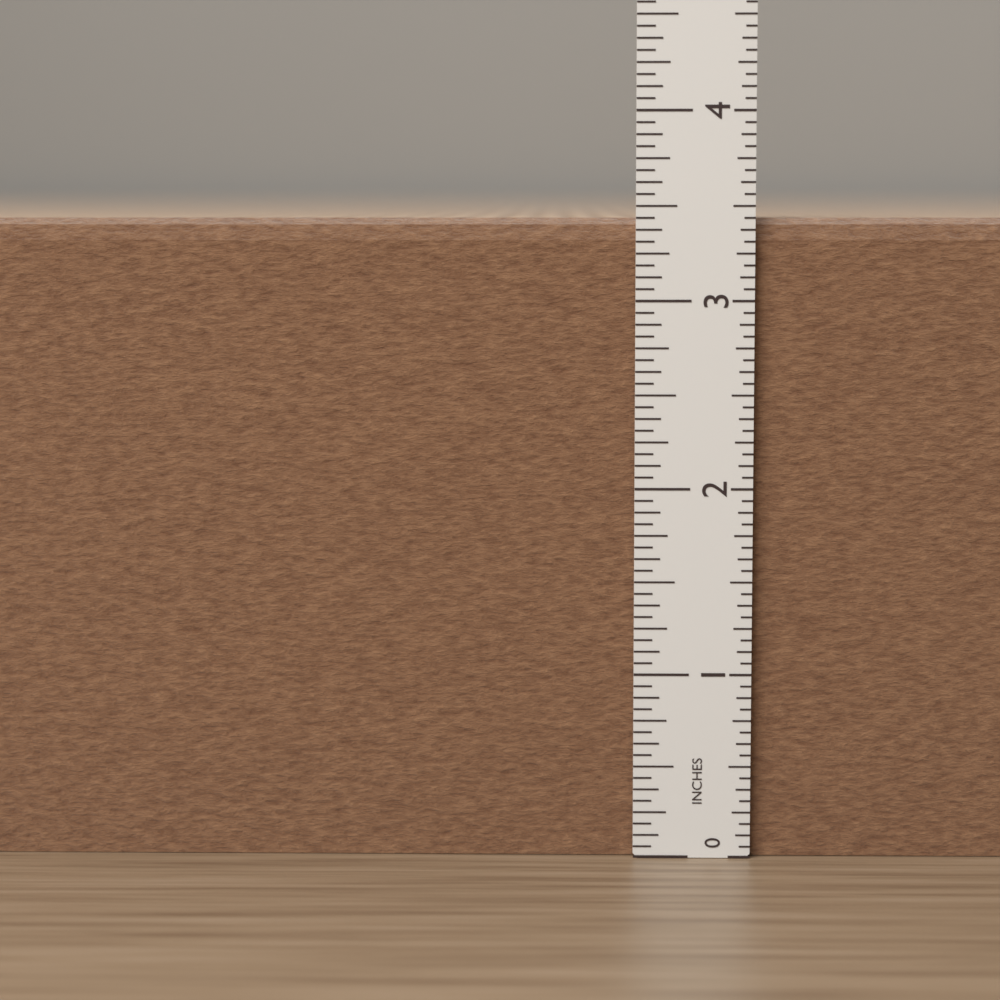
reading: 3.4375 in
